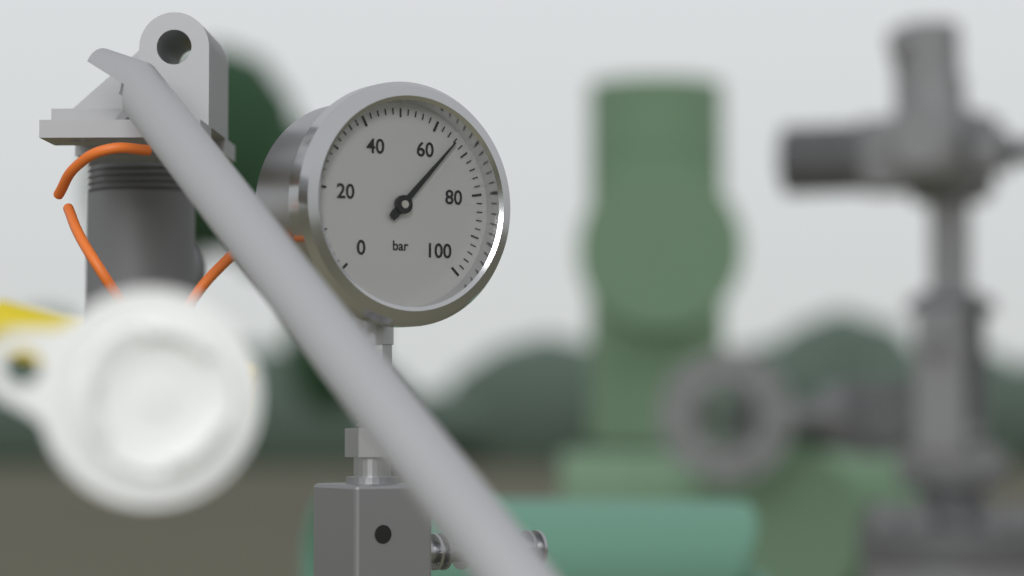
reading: 66 bar
